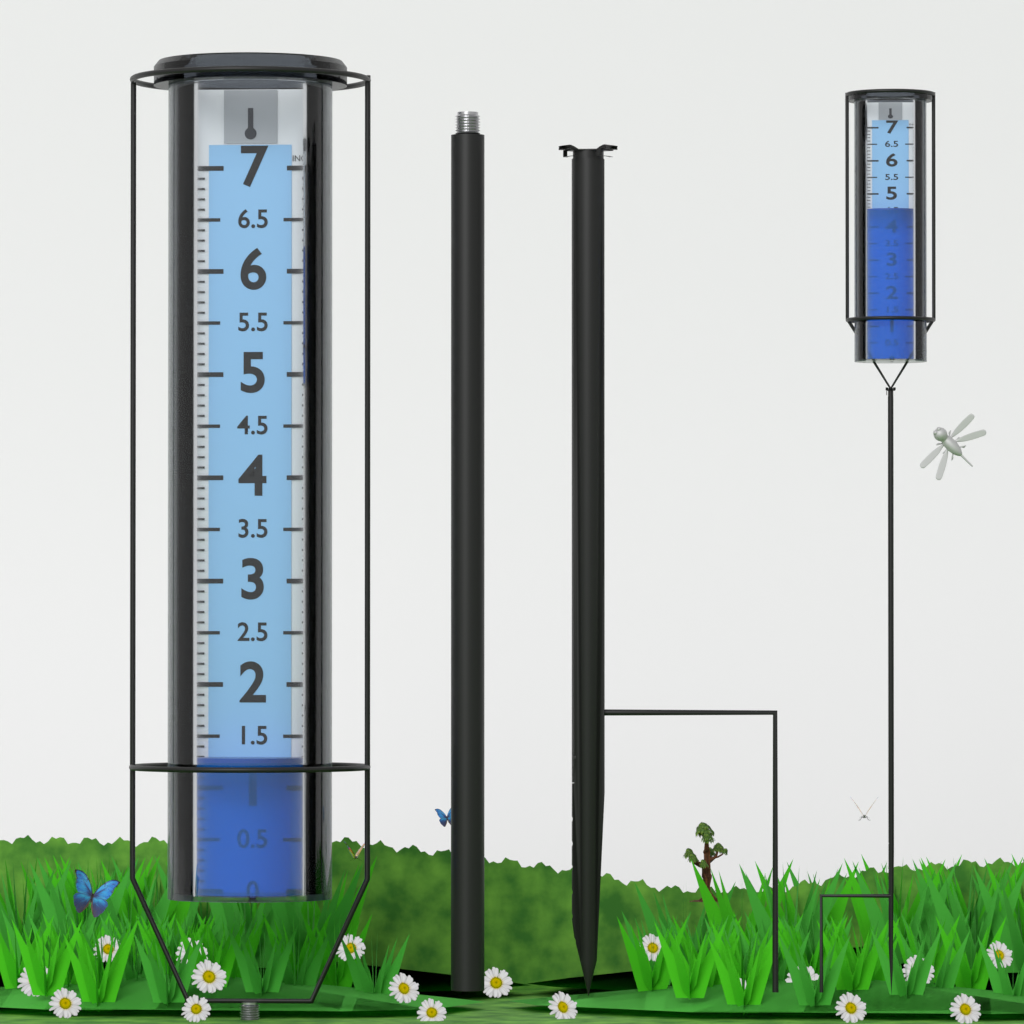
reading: 1.3 in
